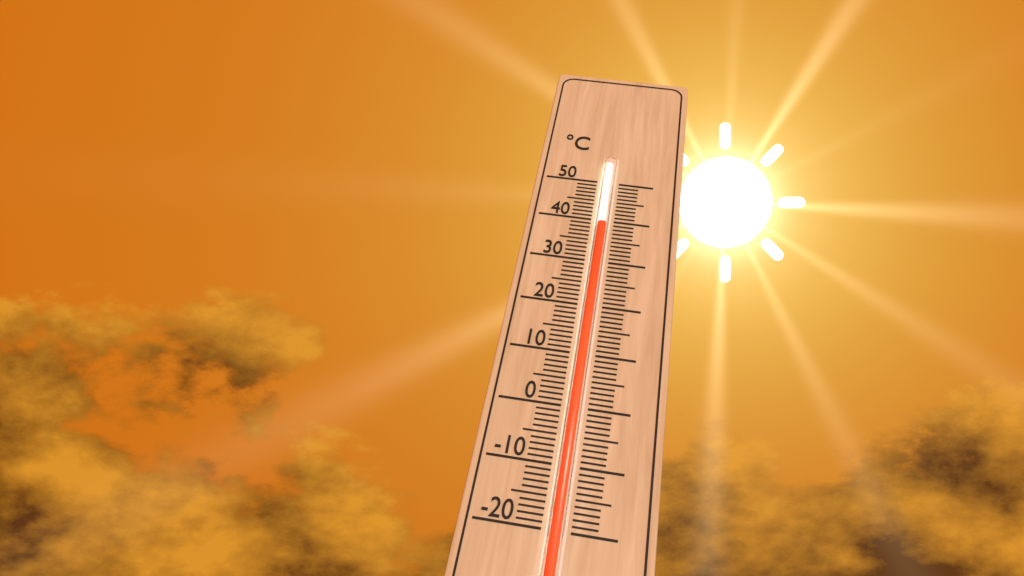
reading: 38 °C
